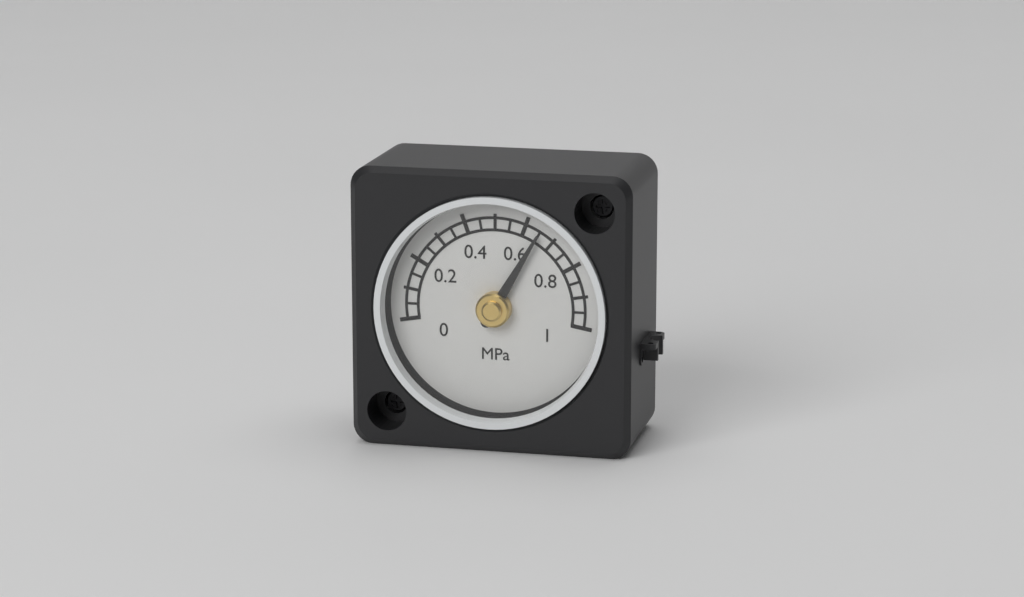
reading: 0.65 MPa
